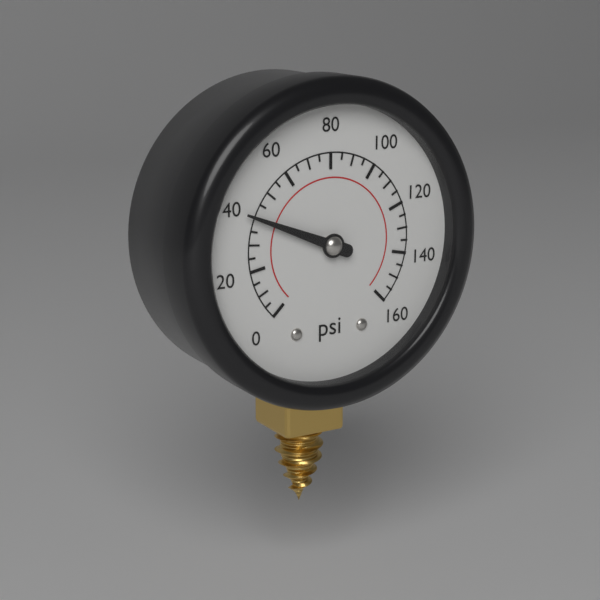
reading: 40 psi
